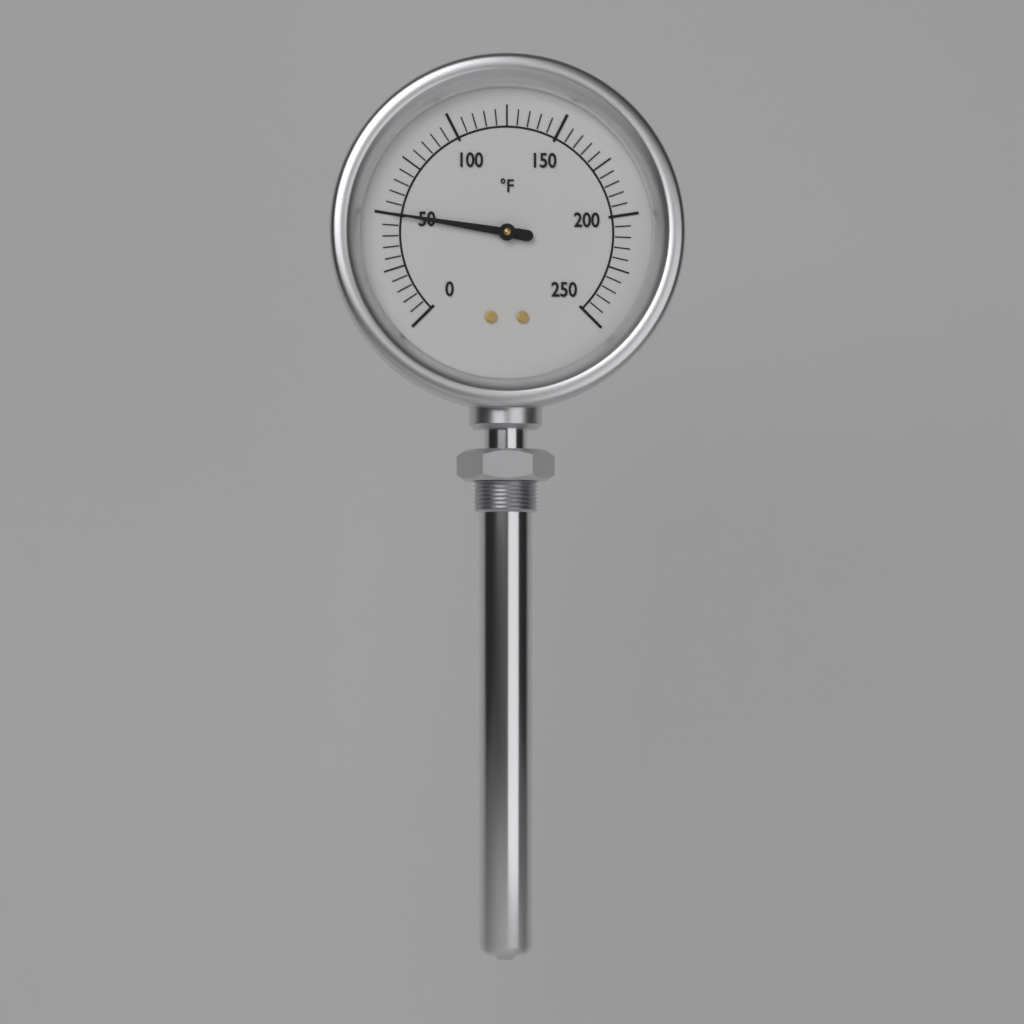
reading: 50 °F
